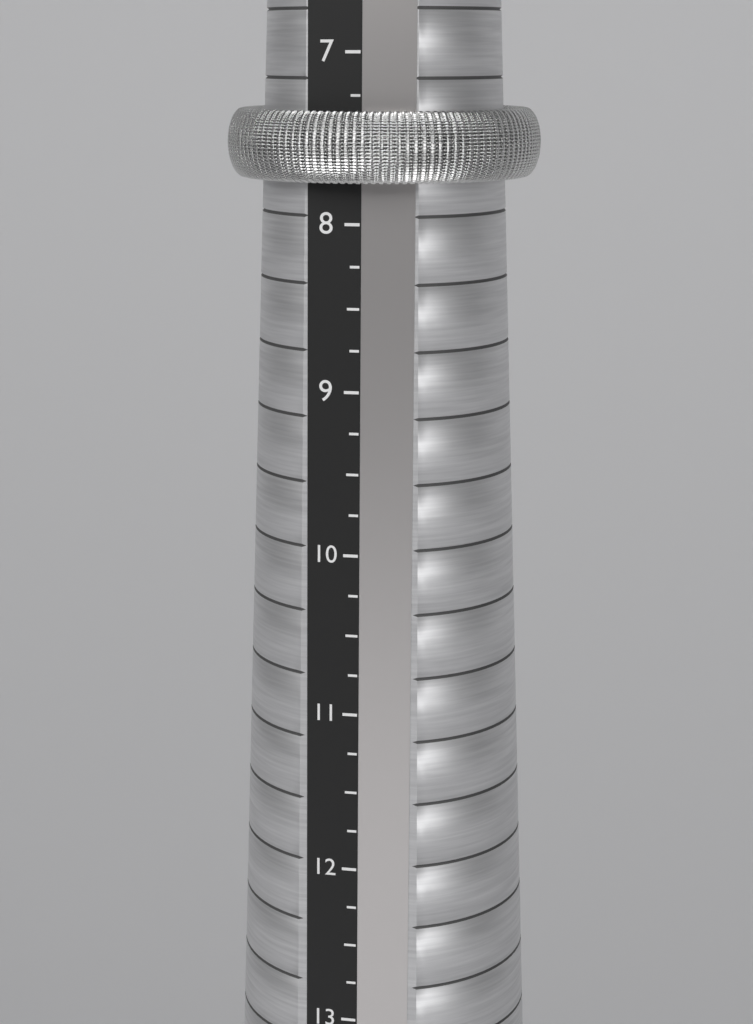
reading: 7.75 (no unit)
